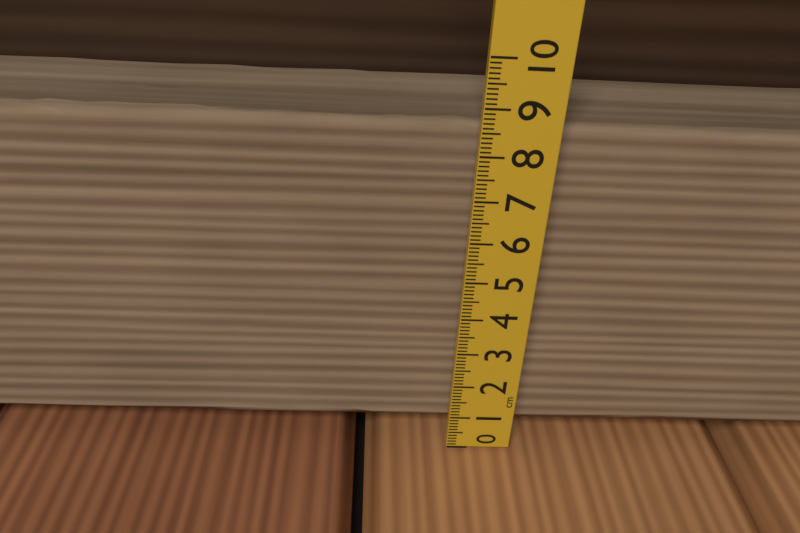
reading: 8.9 cm
